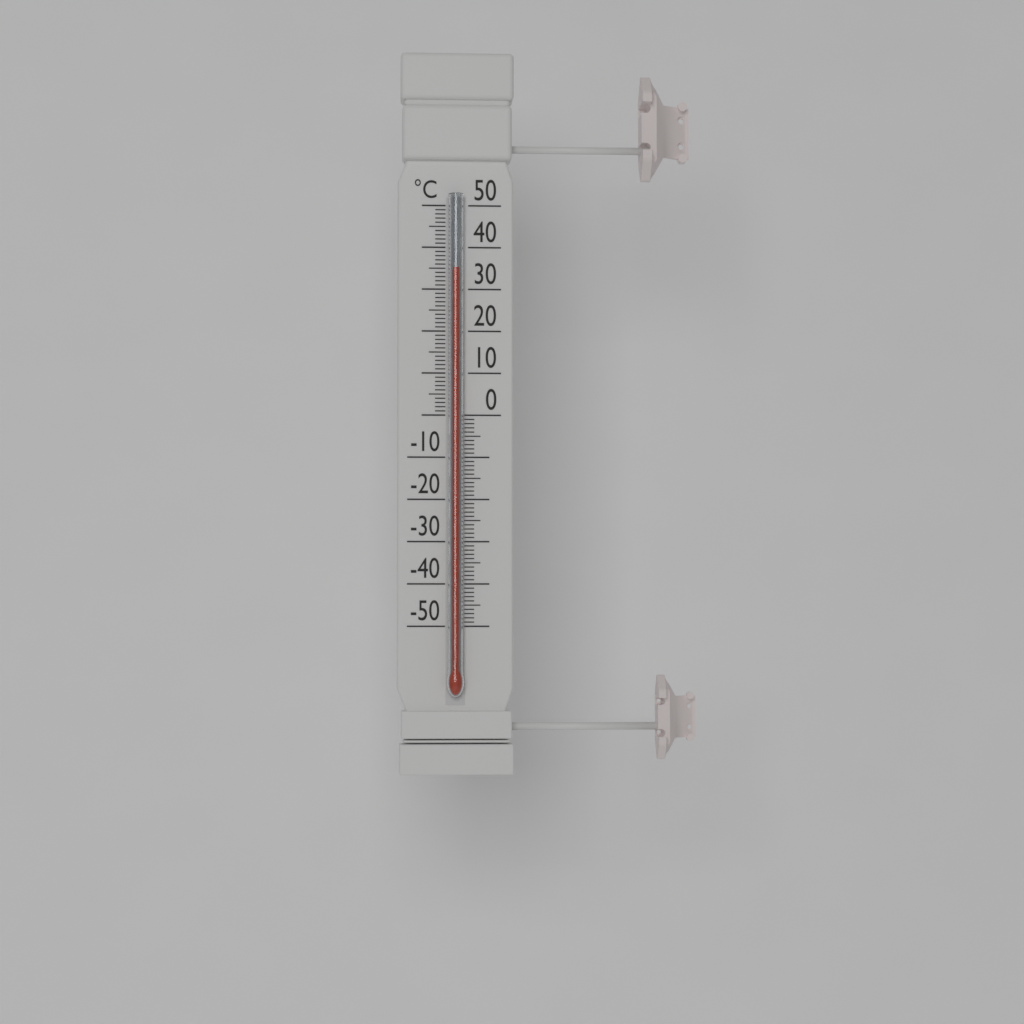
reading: 35 °C
